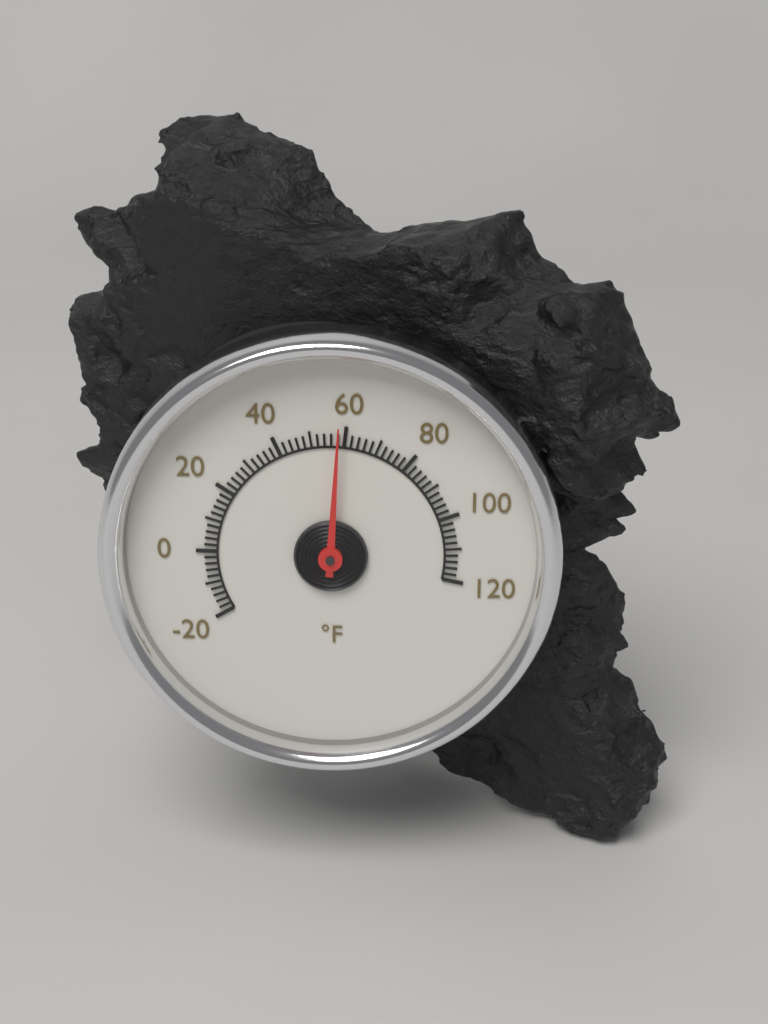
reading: 58 °F
